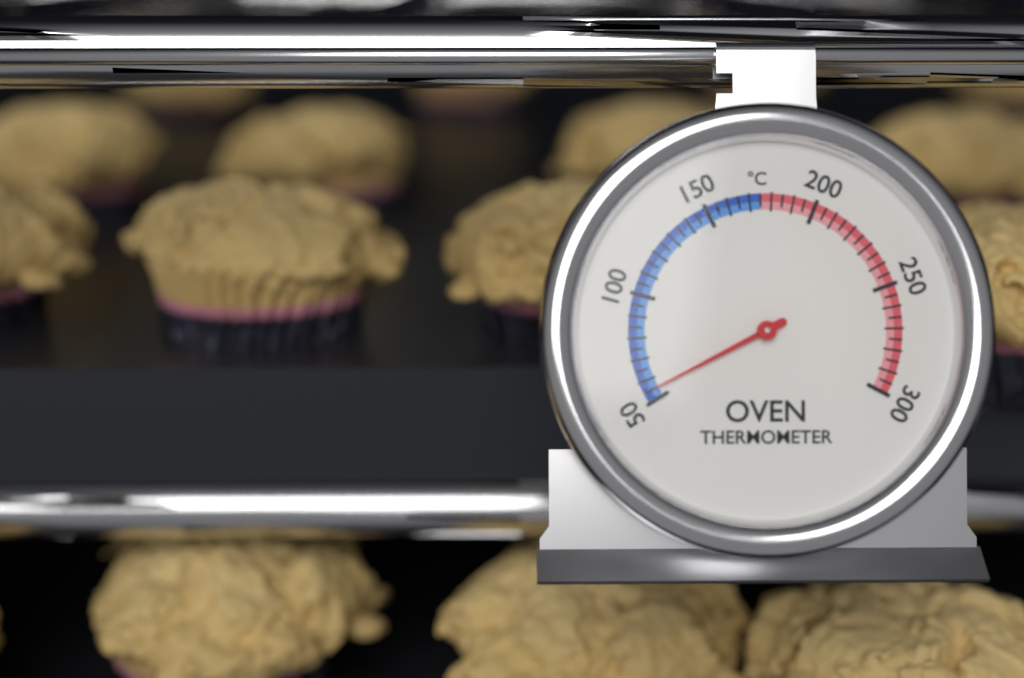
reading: 55 °C
